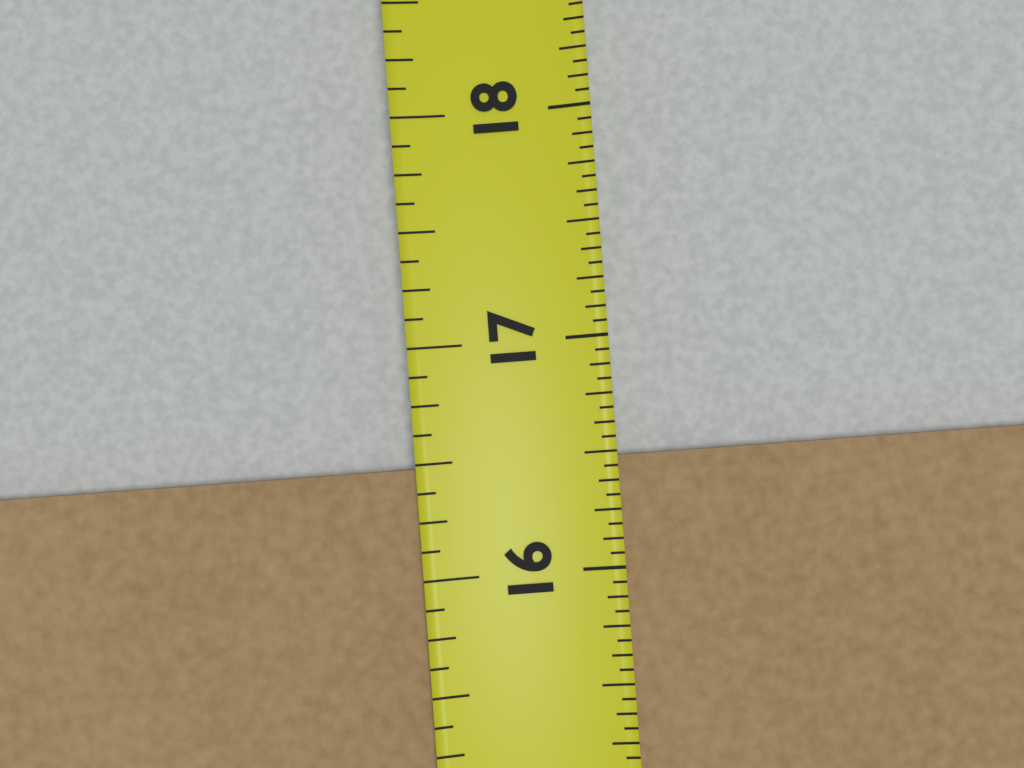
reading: 16.5000 in
